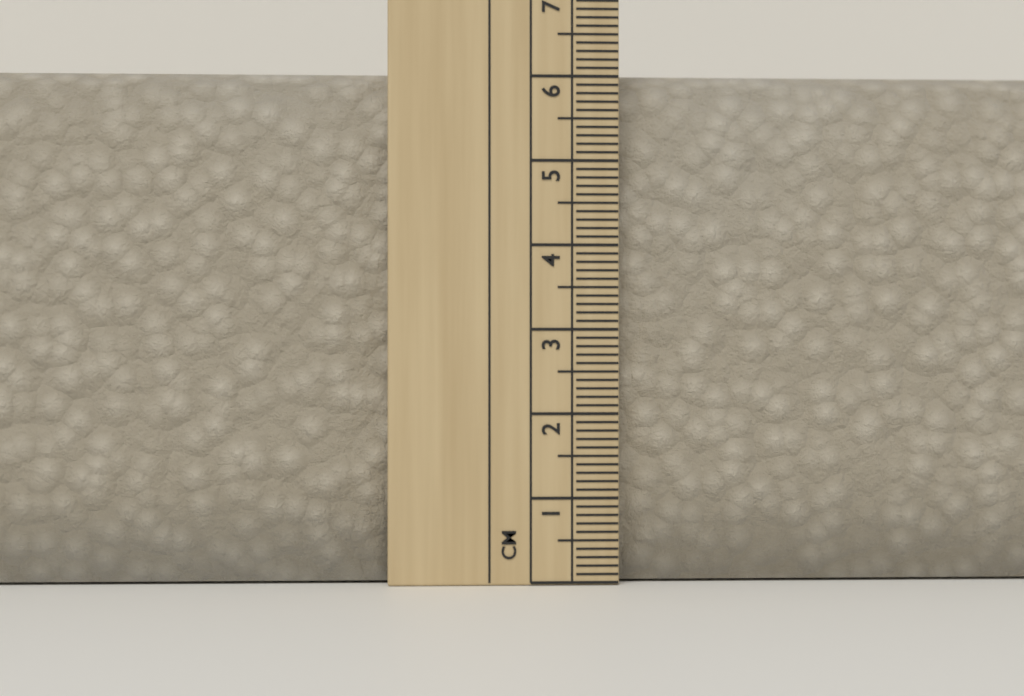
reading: 6.1 cm
